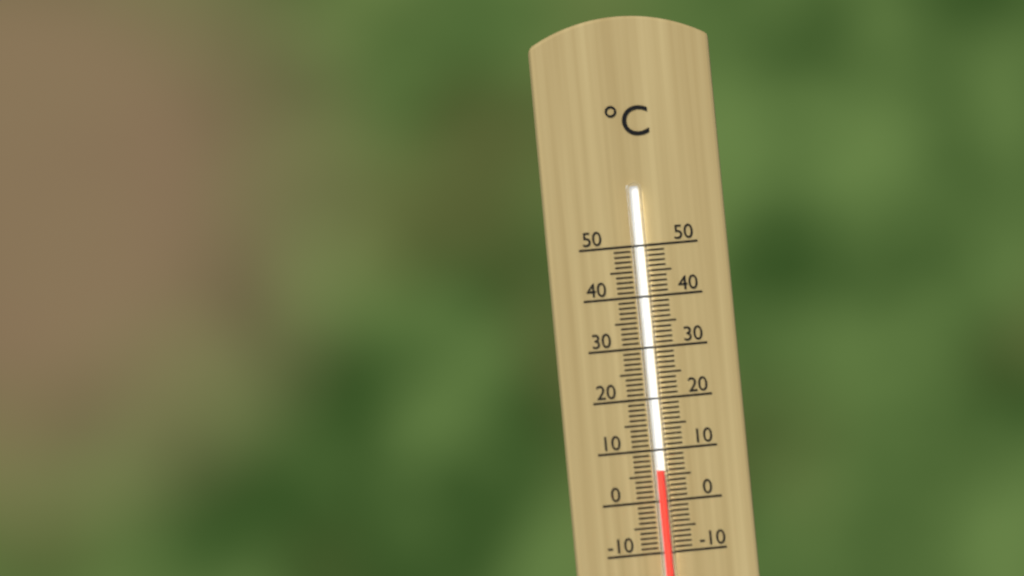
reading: 6 °C
